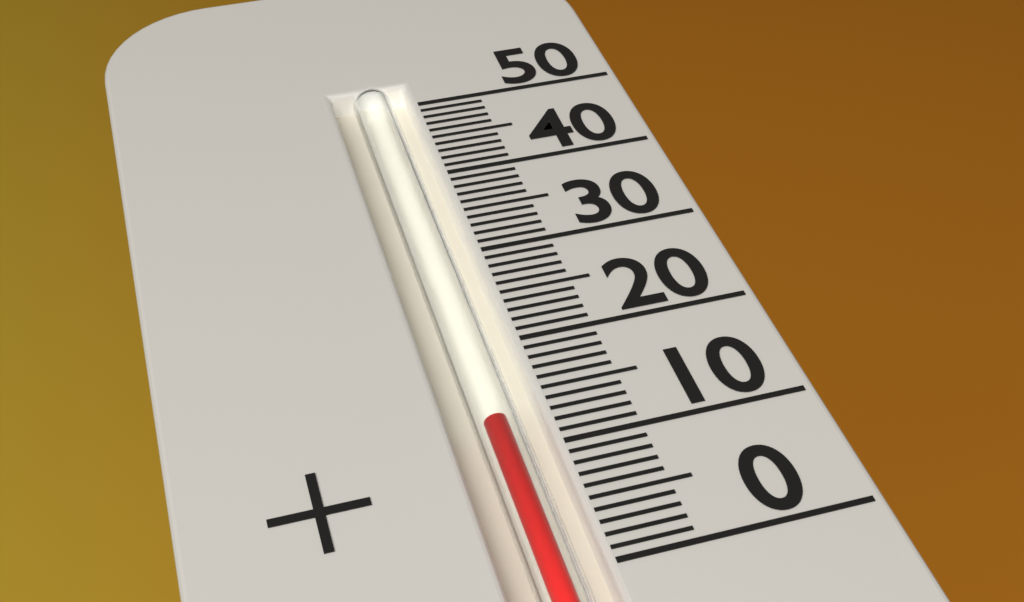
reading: 13 (no unit)
